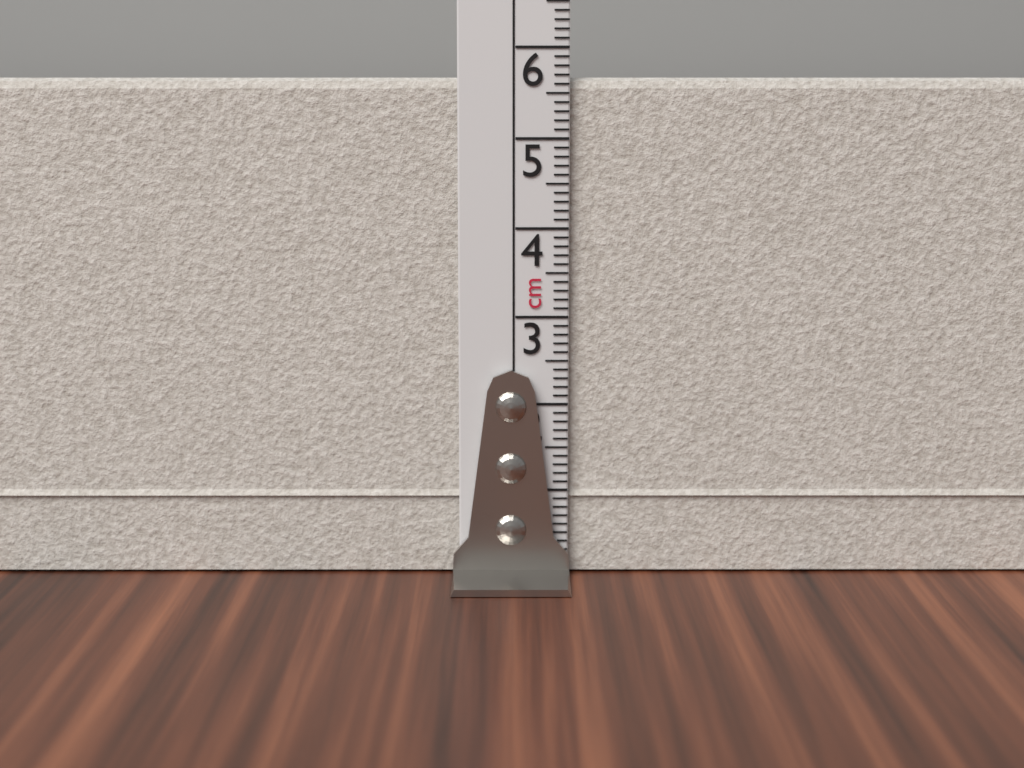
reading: 5.7 cm
